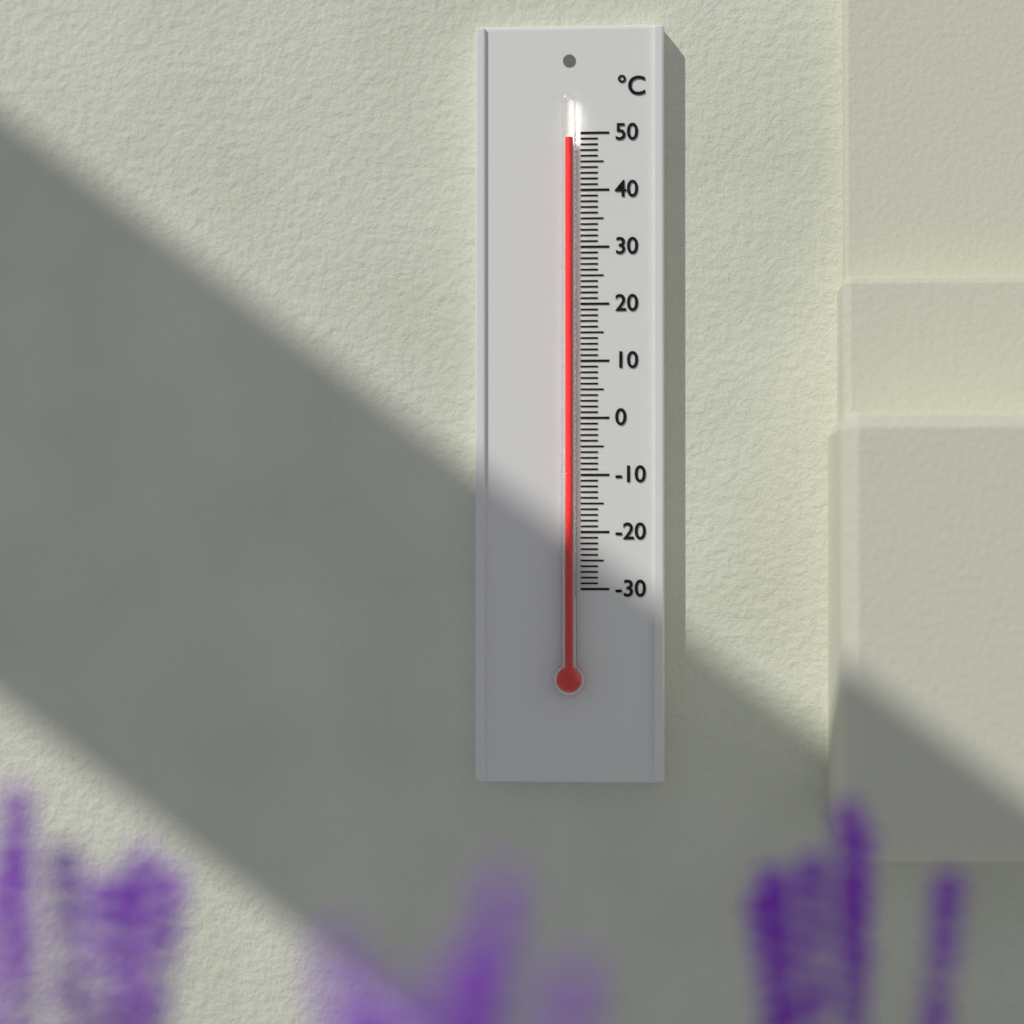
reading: 49 °C
